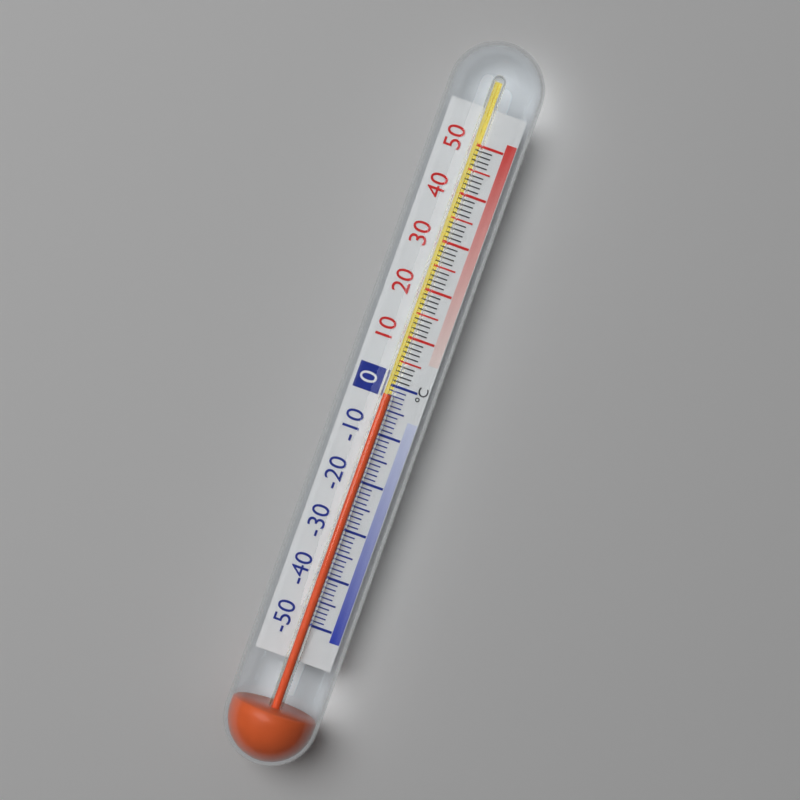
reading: -2 °C
